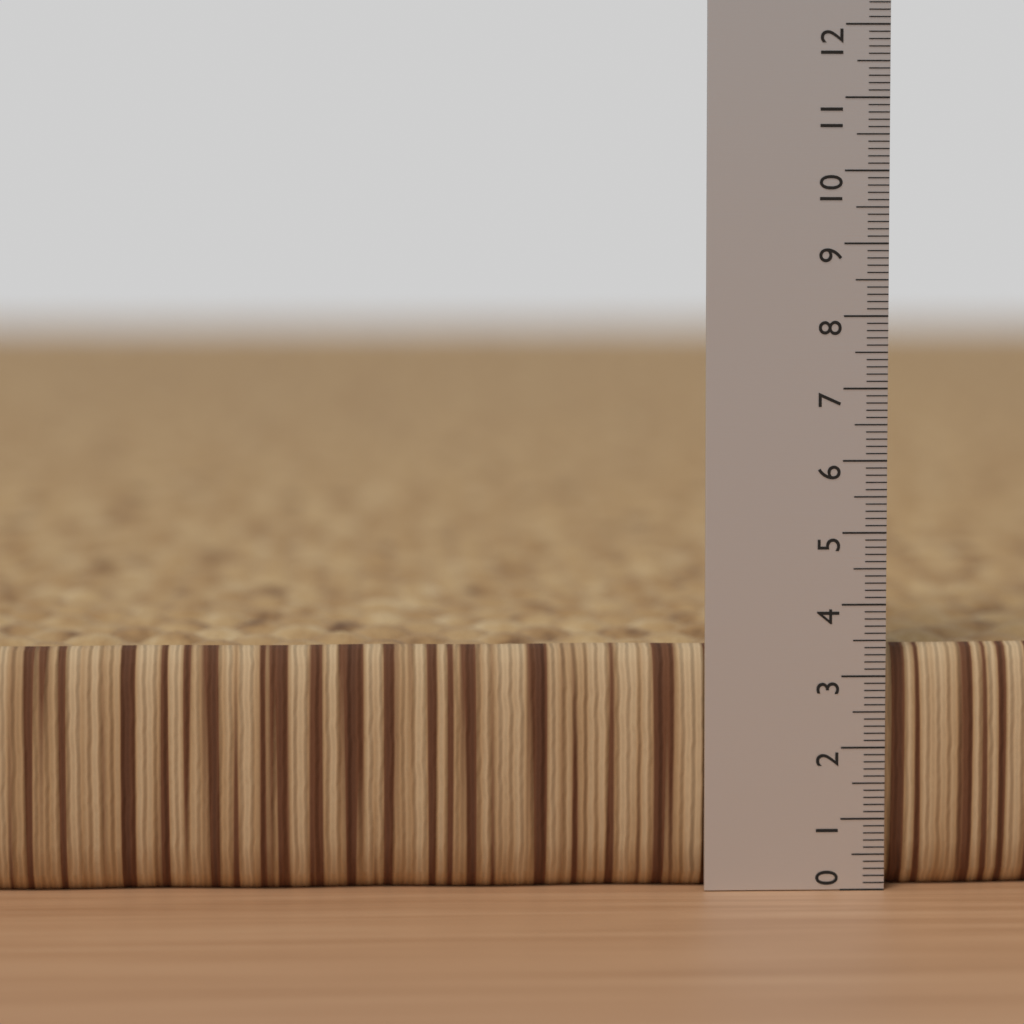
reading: 3.4 (no unit)
